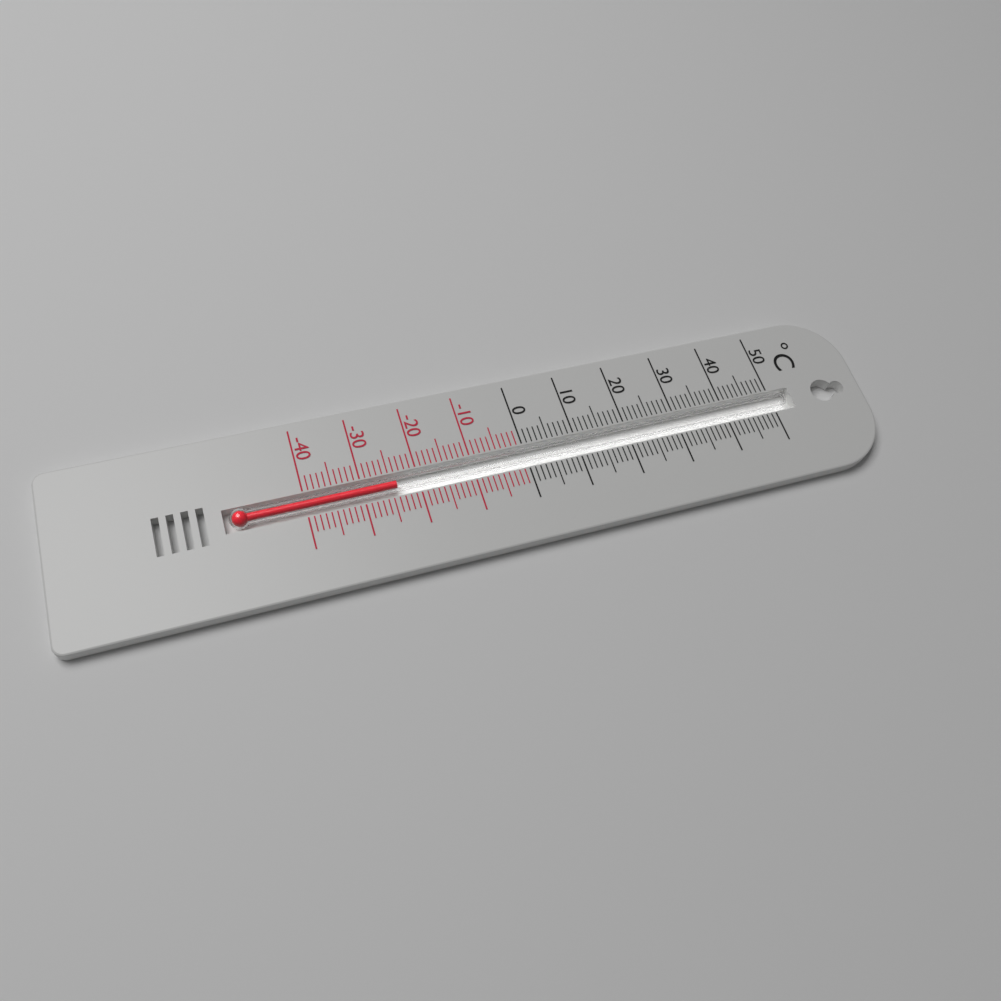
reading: -24 °C
